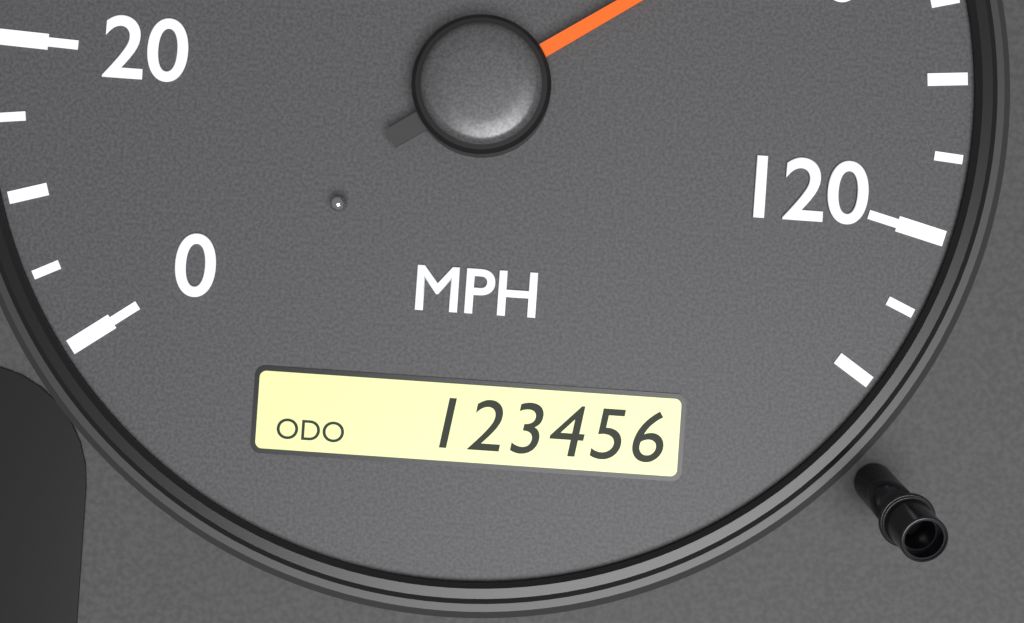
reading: 95 MPH
